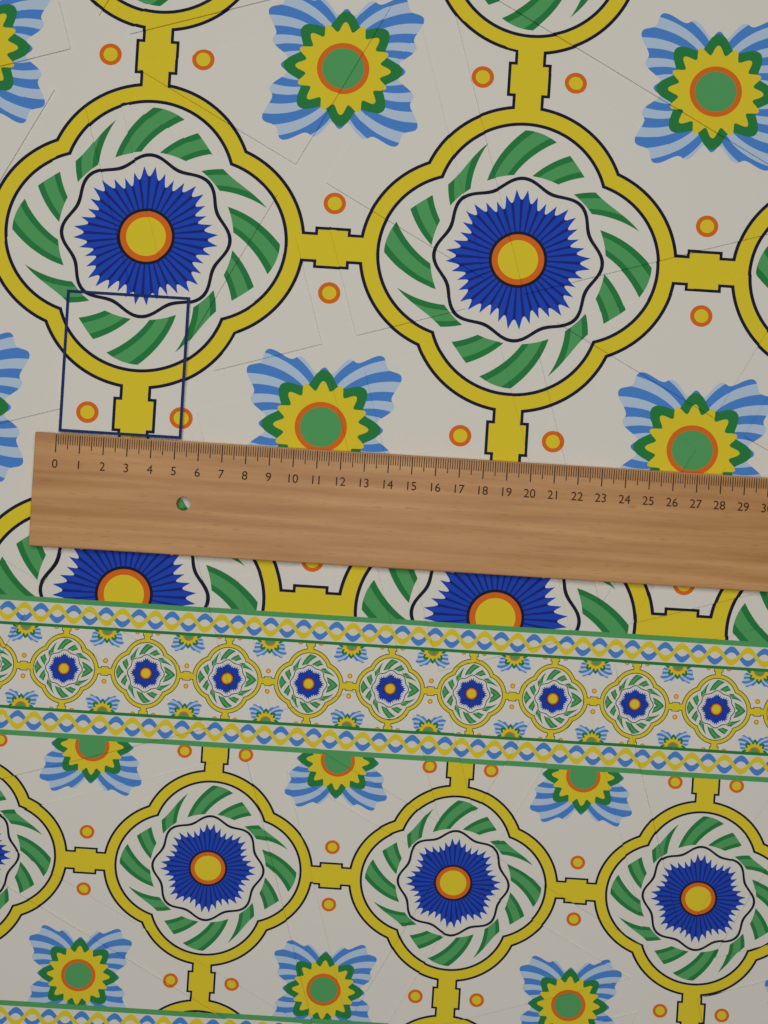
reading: 5.2 (no unit)
